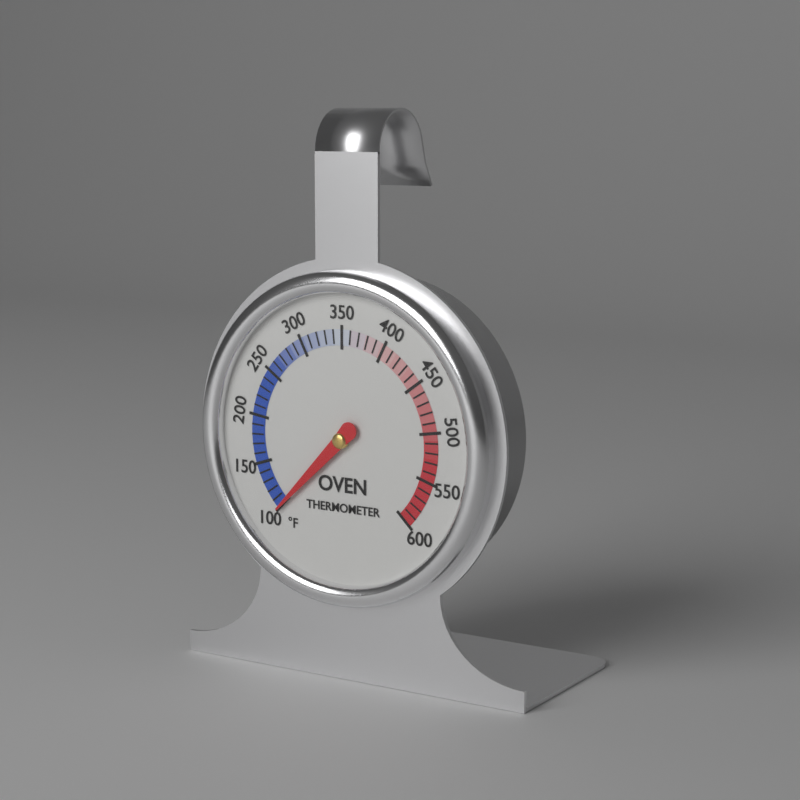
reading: 100 °F
